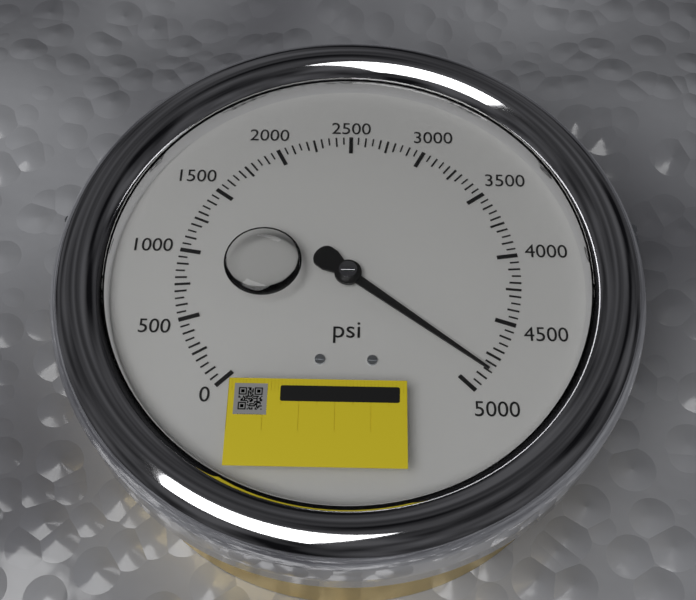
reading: 4850 psi
